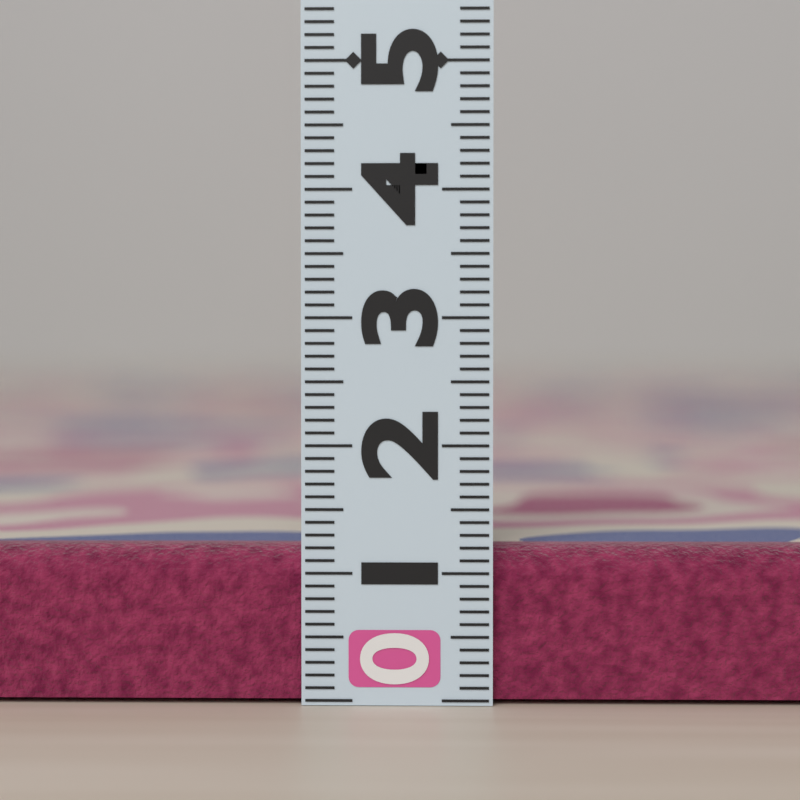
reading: 1.2 (no unit)
